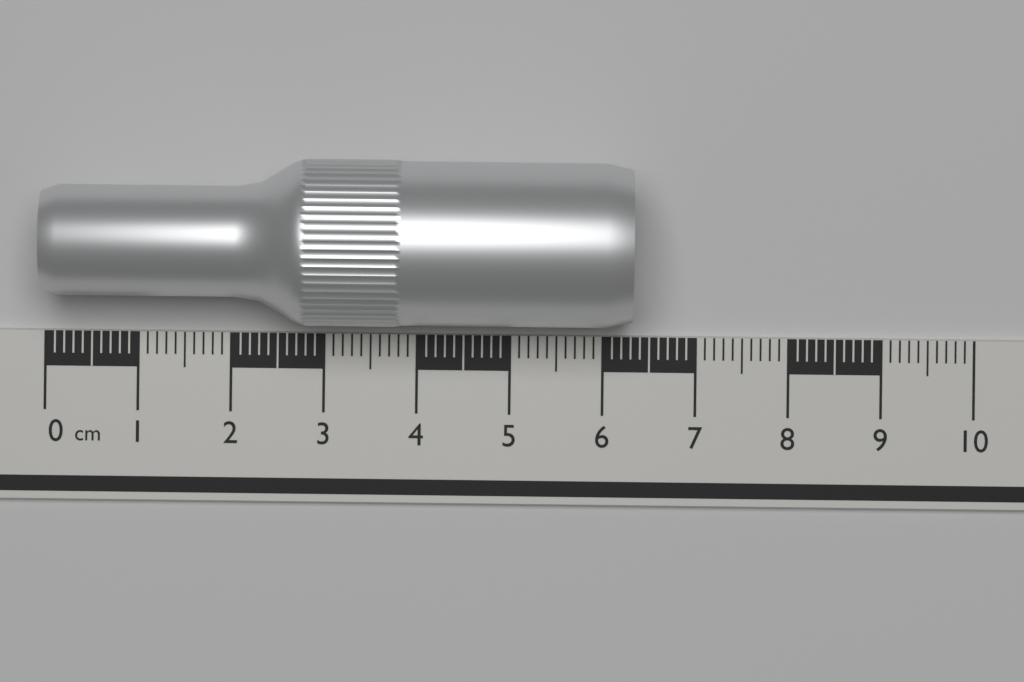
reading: 6.3 cm
